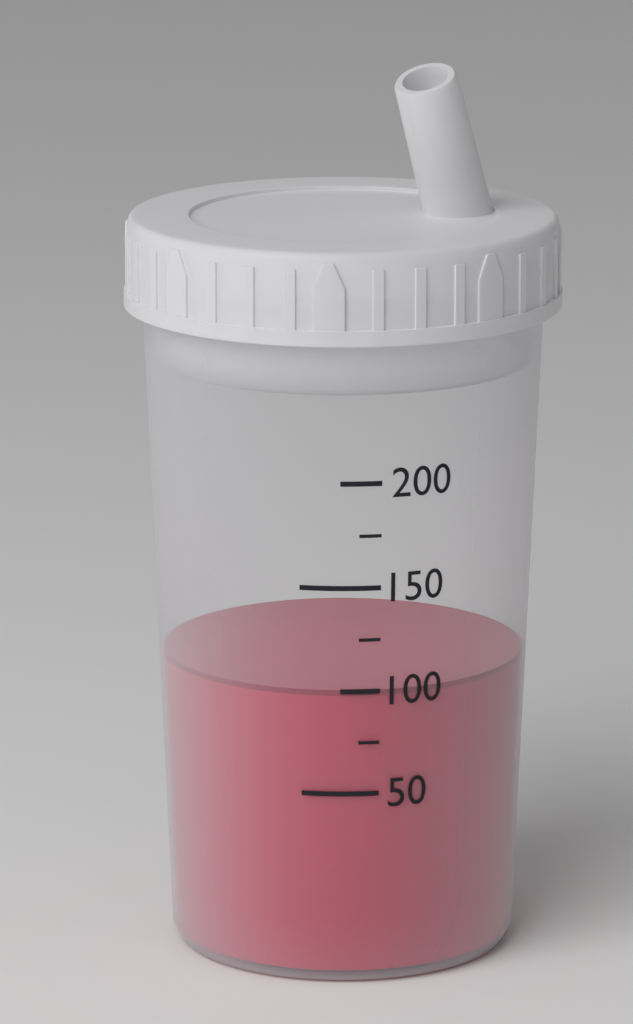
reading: 100 (no unit)
